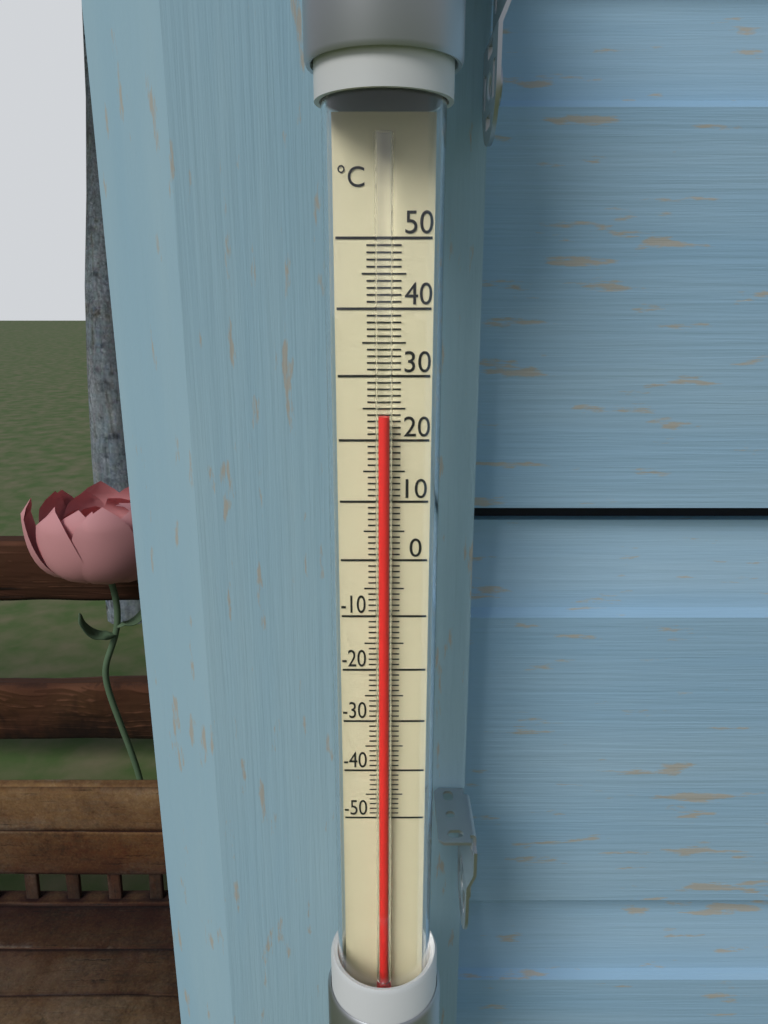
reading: 24 °C
